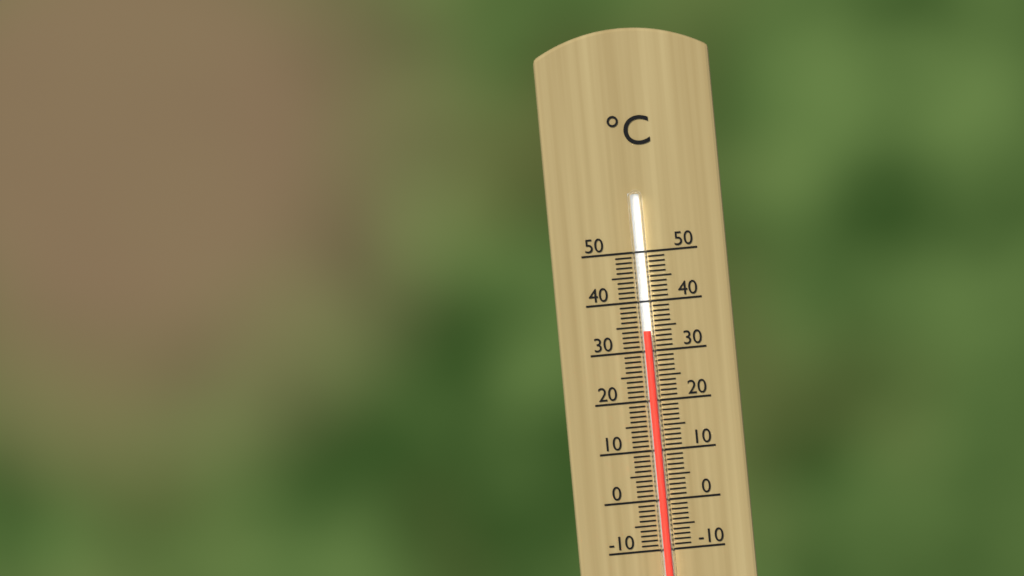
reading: 34 °C
